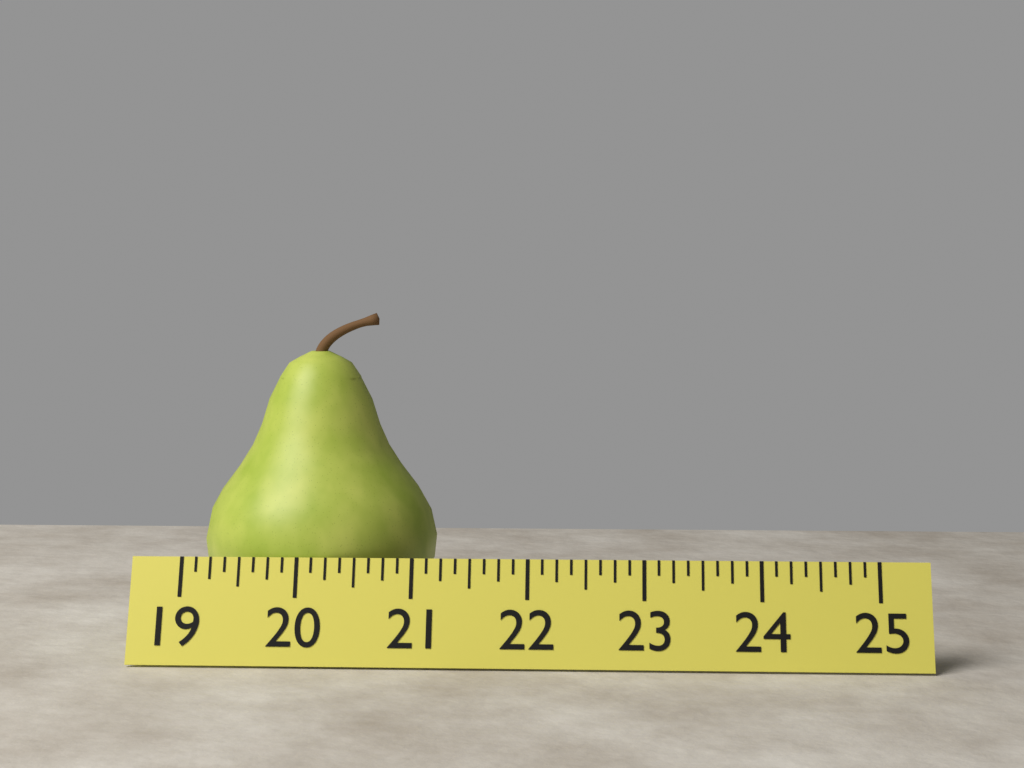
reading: 21.125 (no unit)
